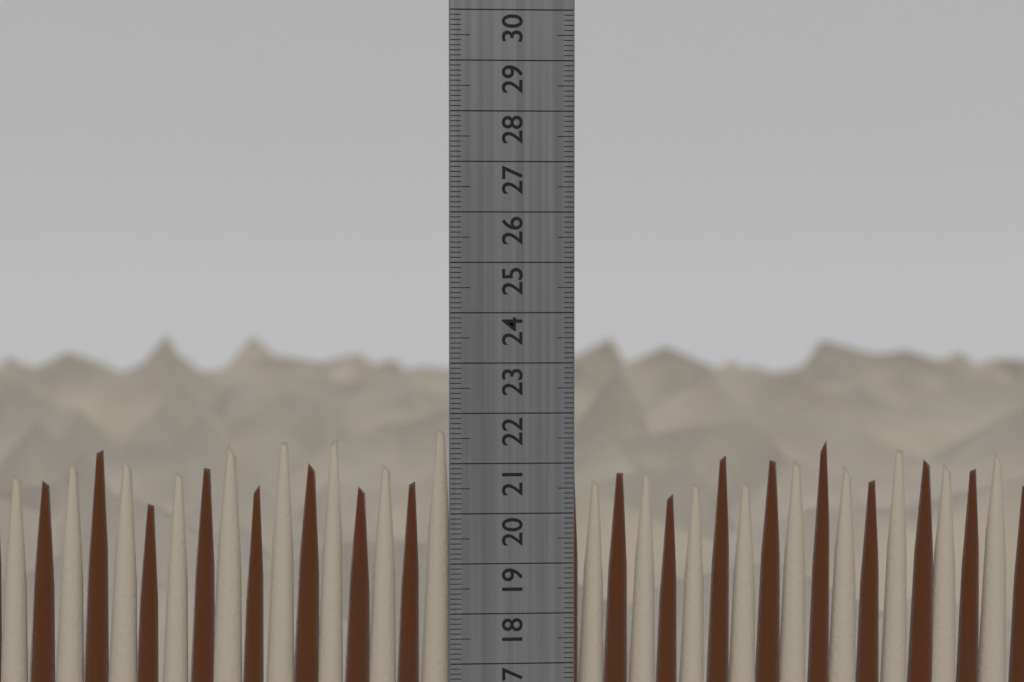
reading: 21.8 cm
